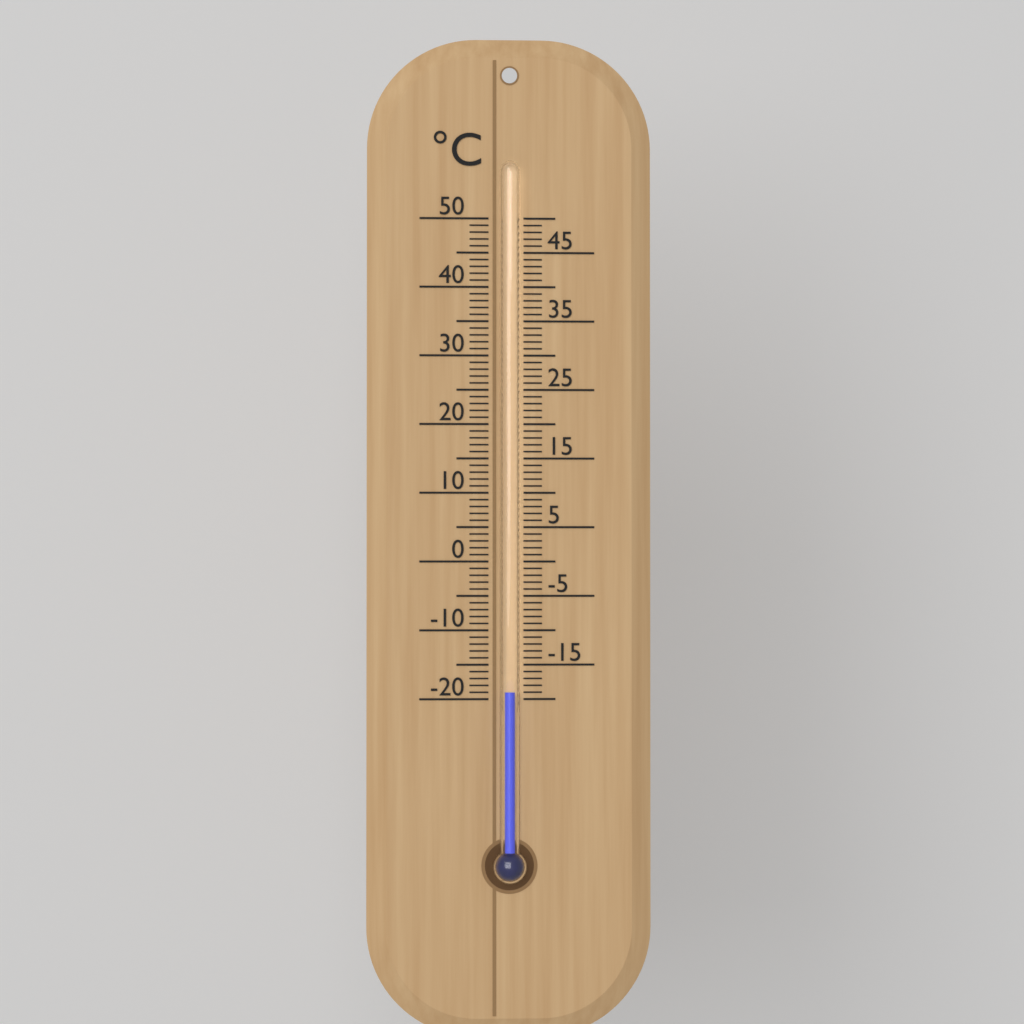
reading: -19 °C
